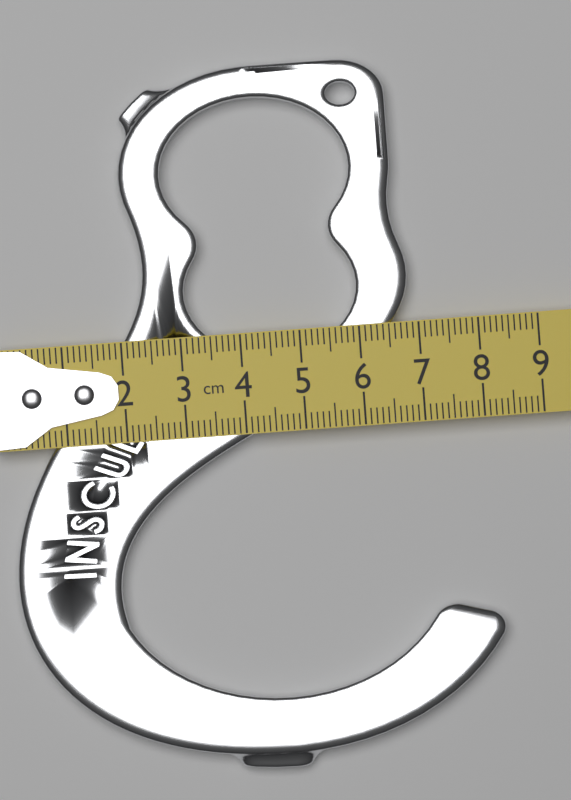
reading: 8.1 cm
